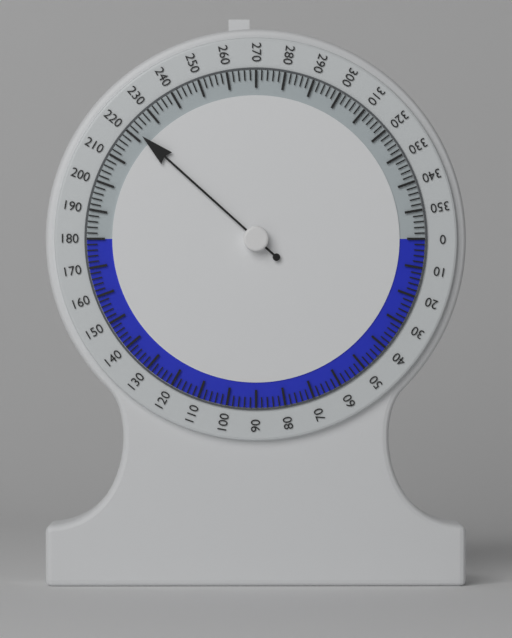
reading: 222 (no unit)
